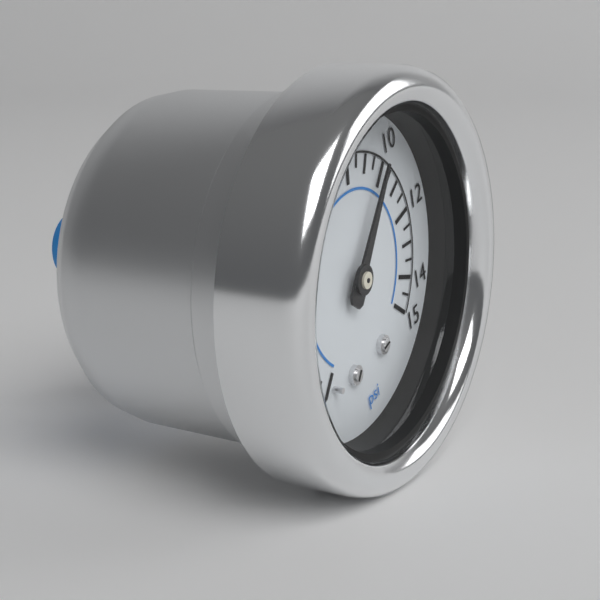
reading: 10.0 psi
